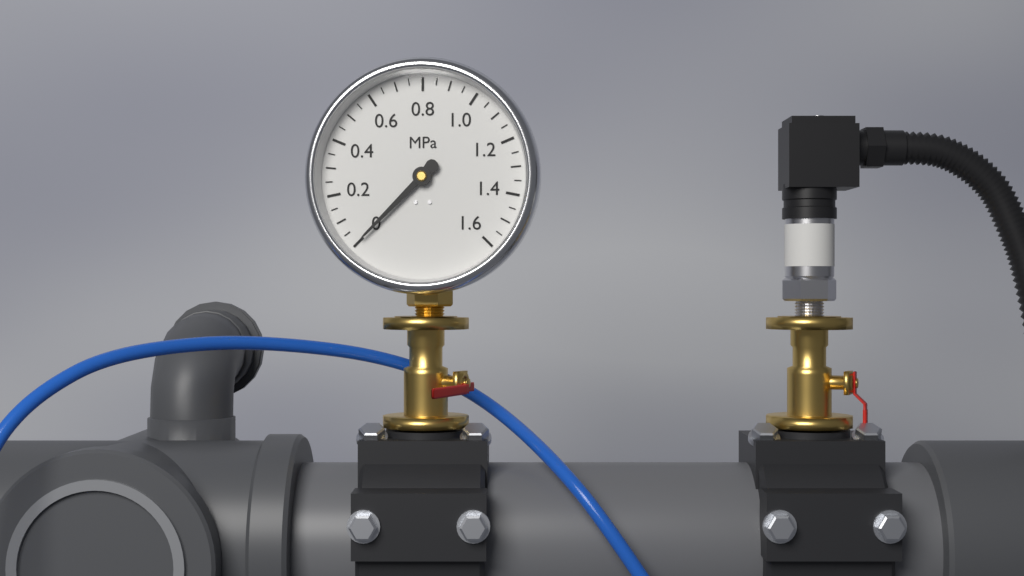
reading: 0.00 MPa
